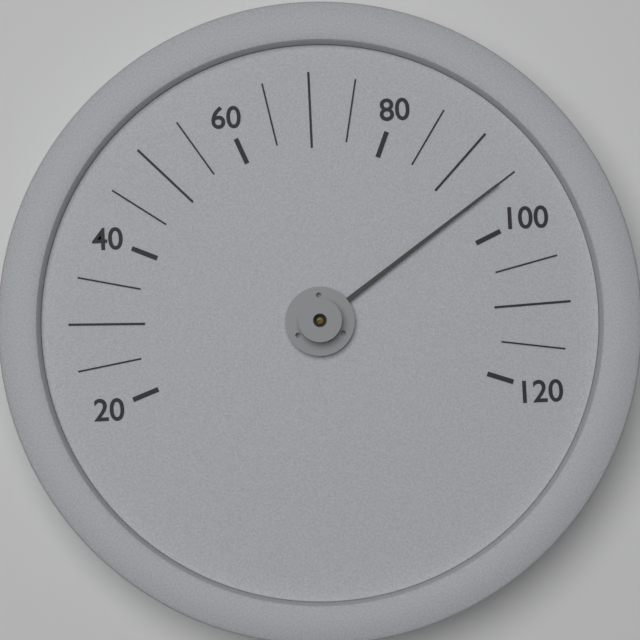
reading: 95 (no unit)
